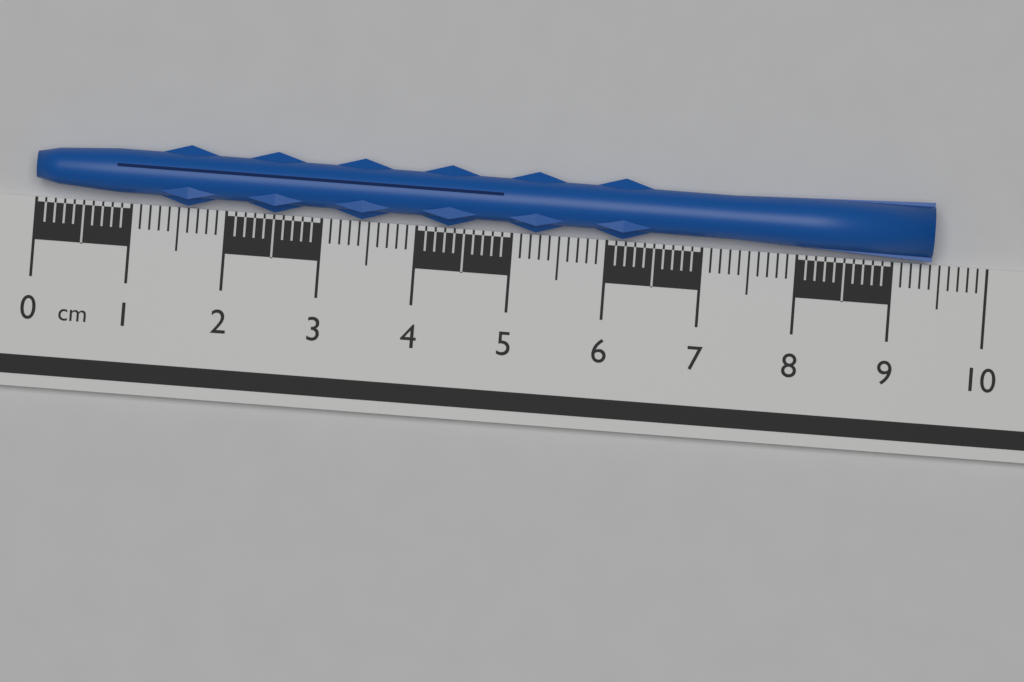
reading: 9.4 cm
